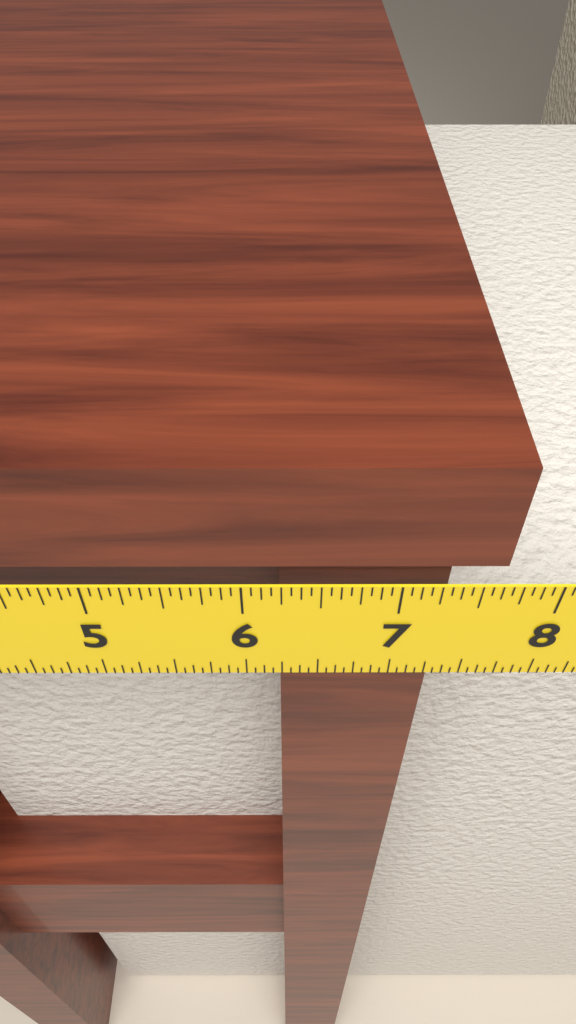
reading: 7.6250 in
